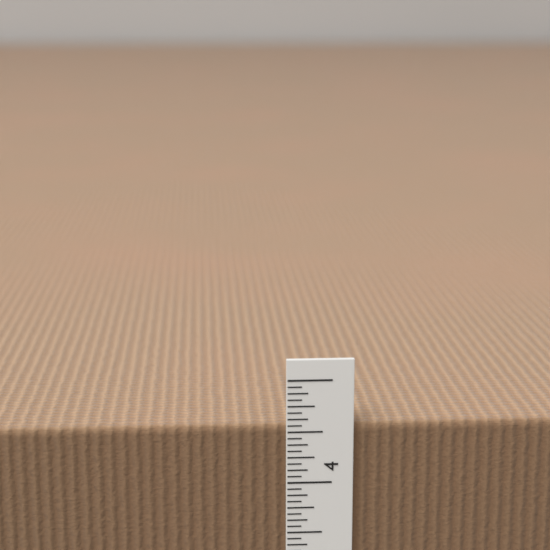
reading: 4.5625 in
